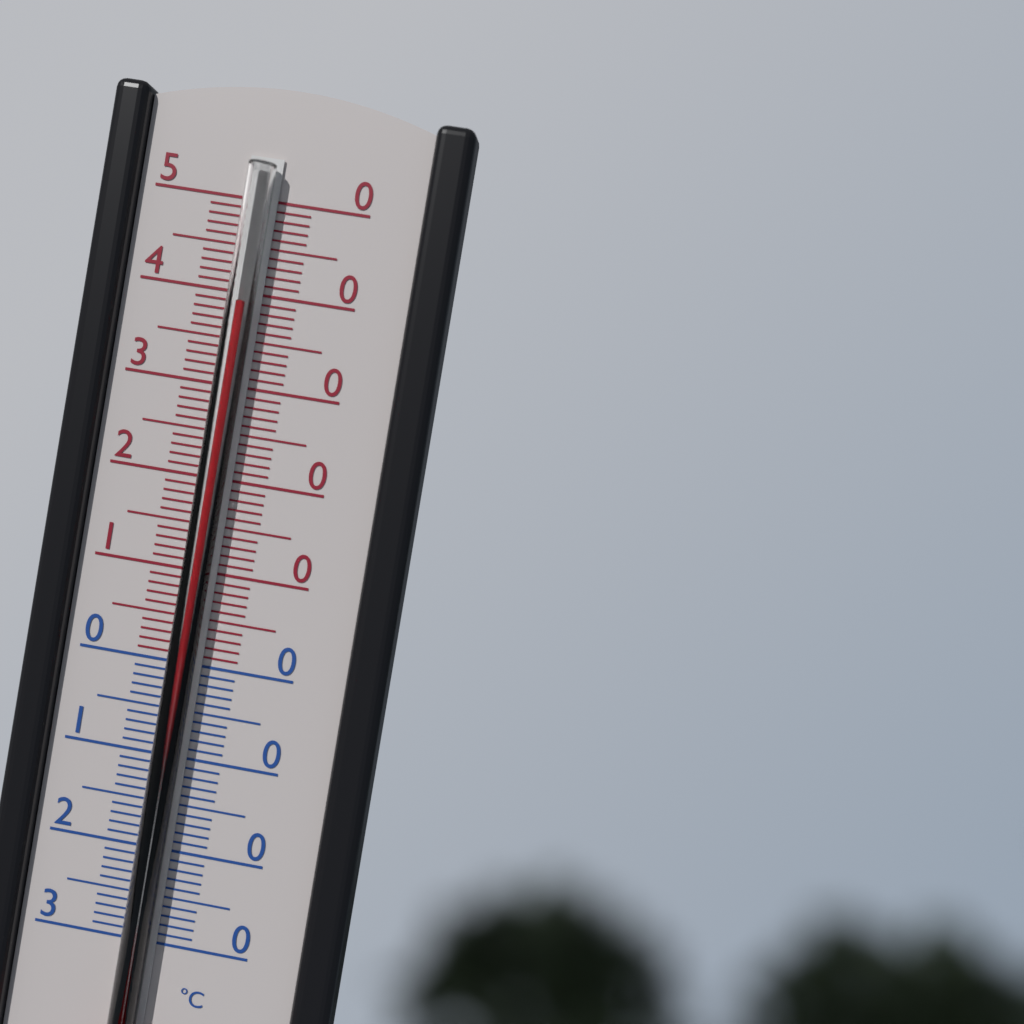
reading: 39 °C
